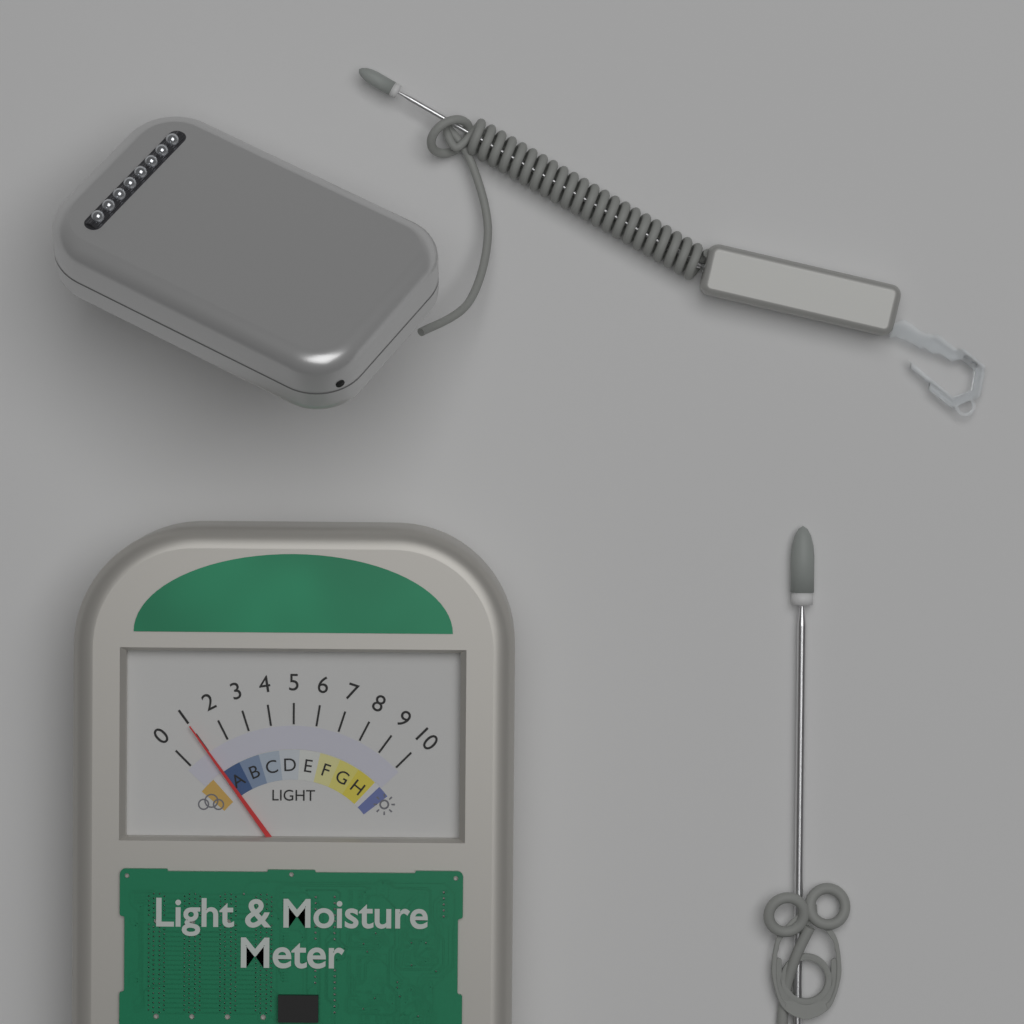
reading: 1 (no unit)
